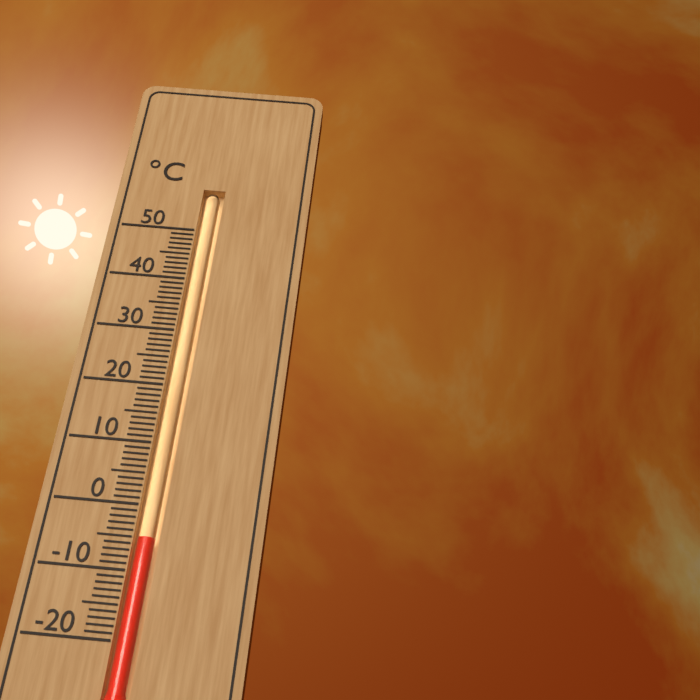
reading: -5 °C
